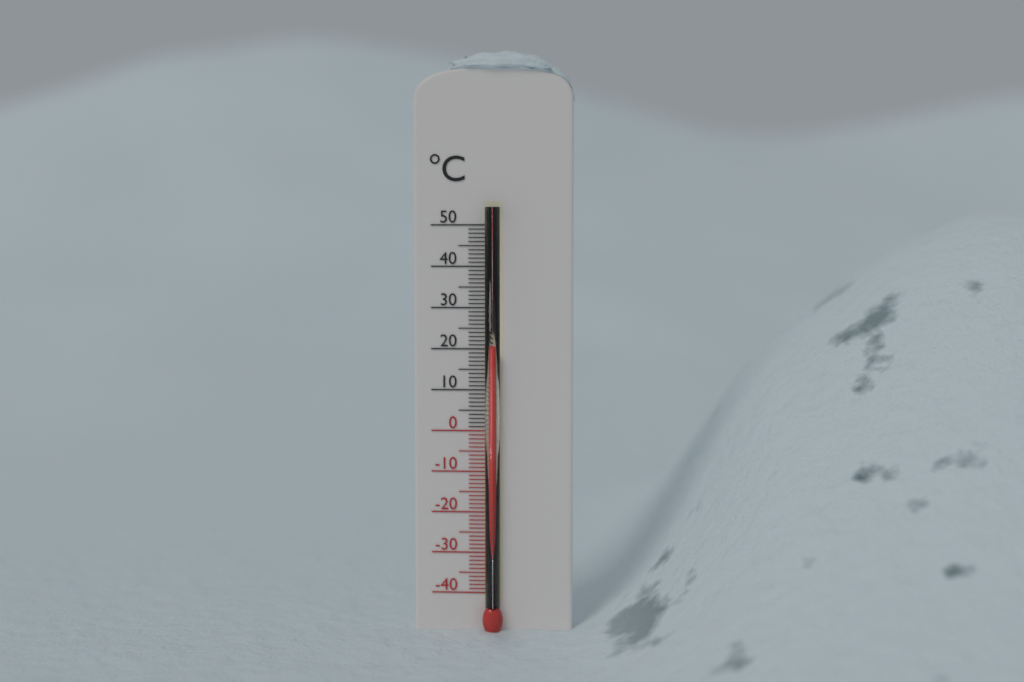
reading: 20 °C
